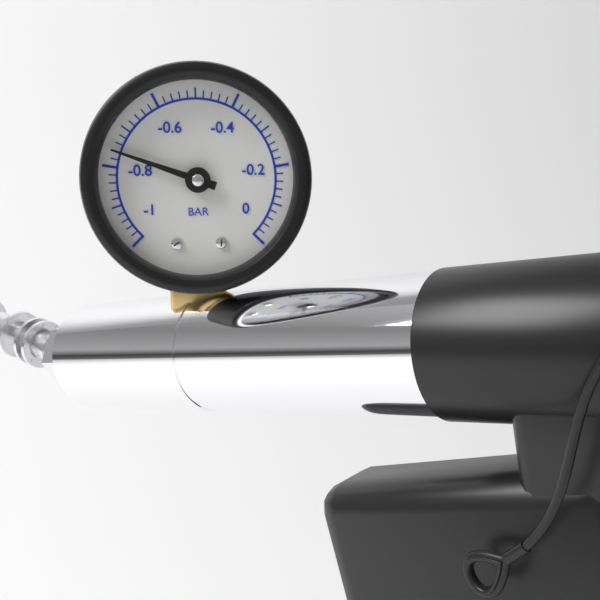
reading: -0.76 bar
